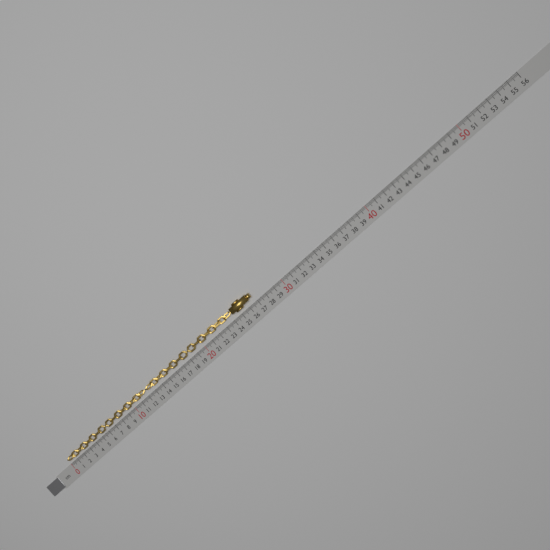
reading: 26.8 cm
